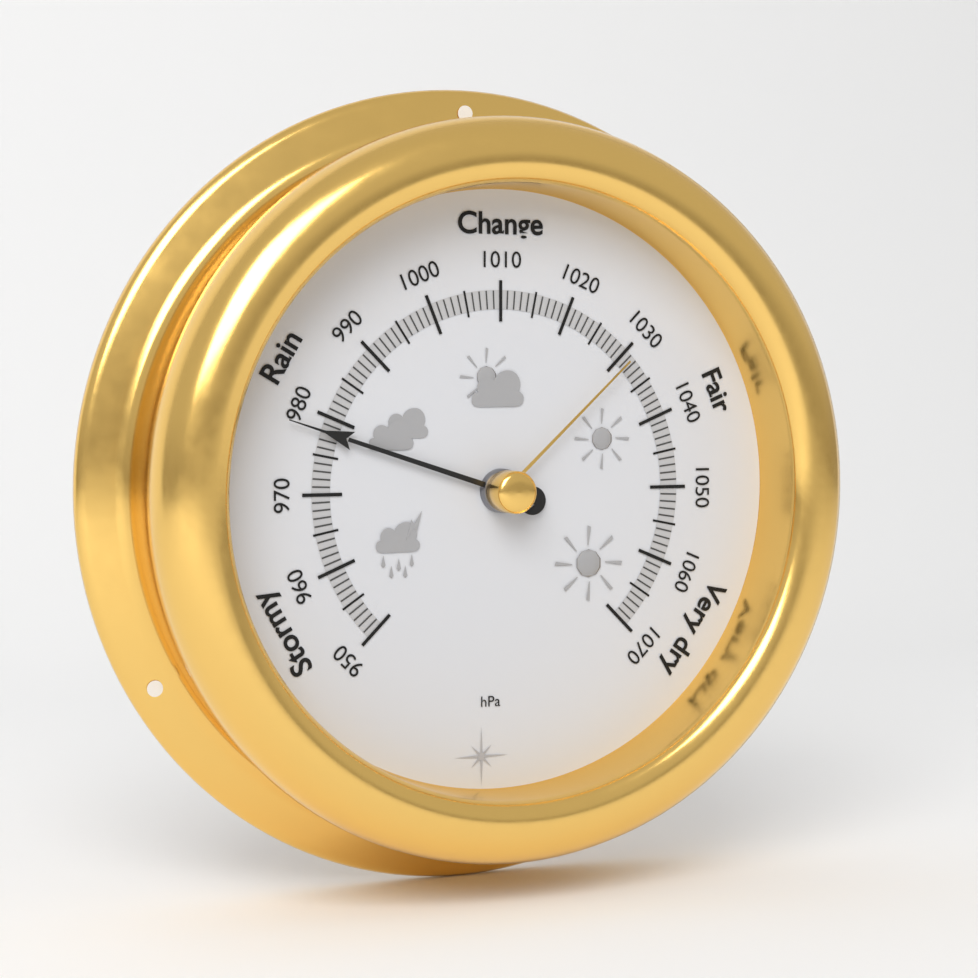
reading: 978 hPa
